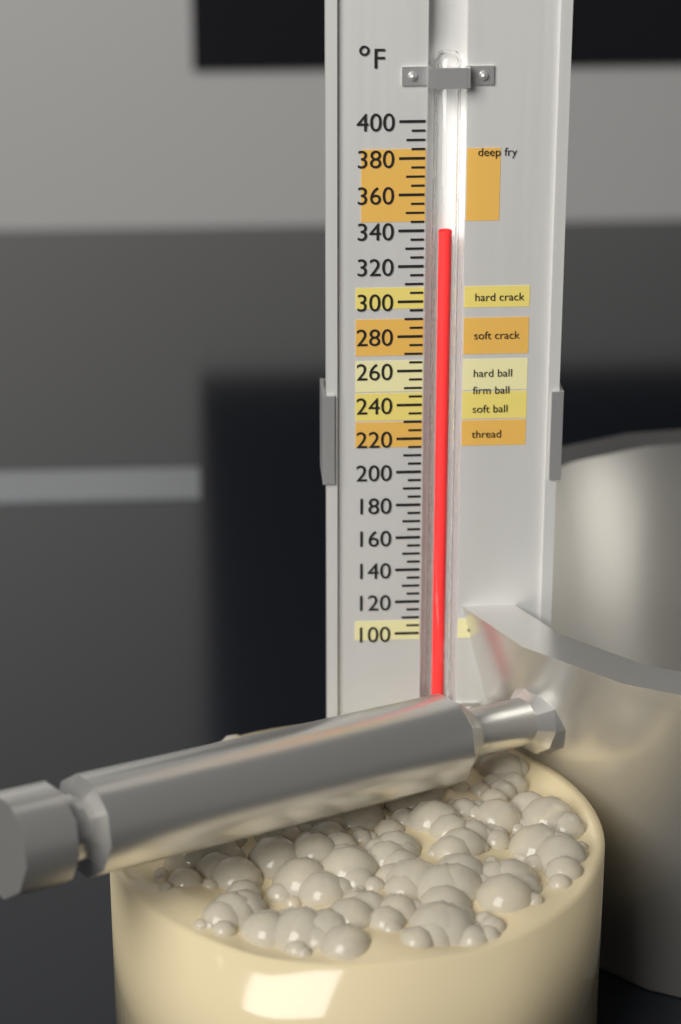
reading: 340 °F
